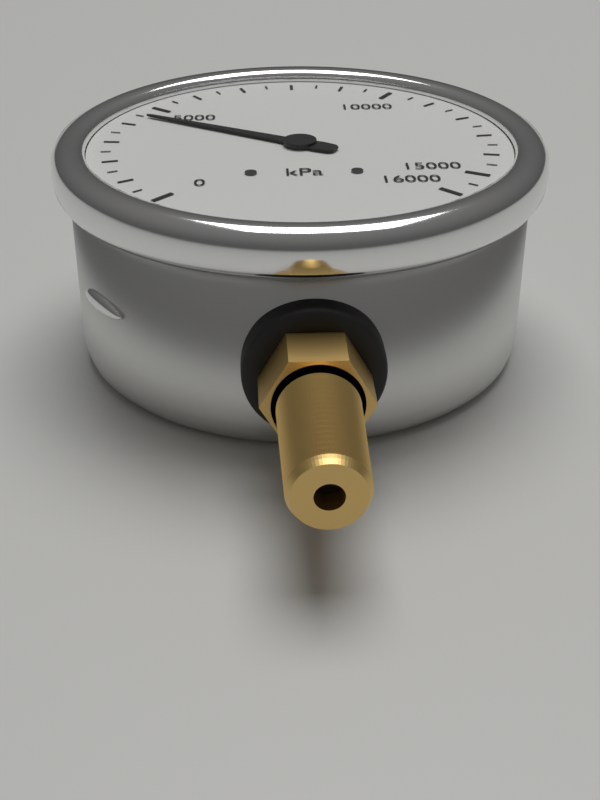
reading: 4500 kPa
